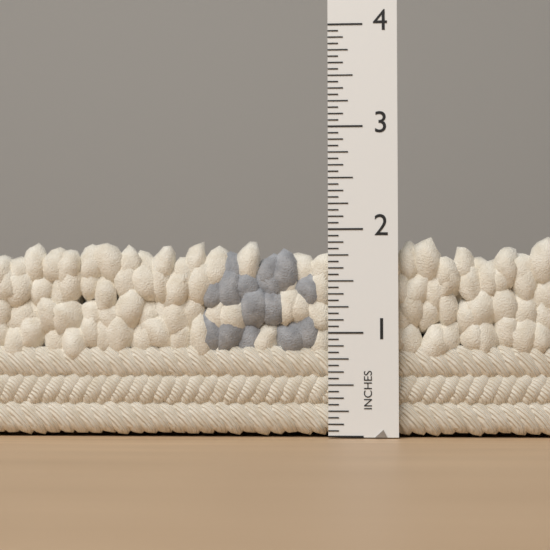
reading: 1.9375 in
